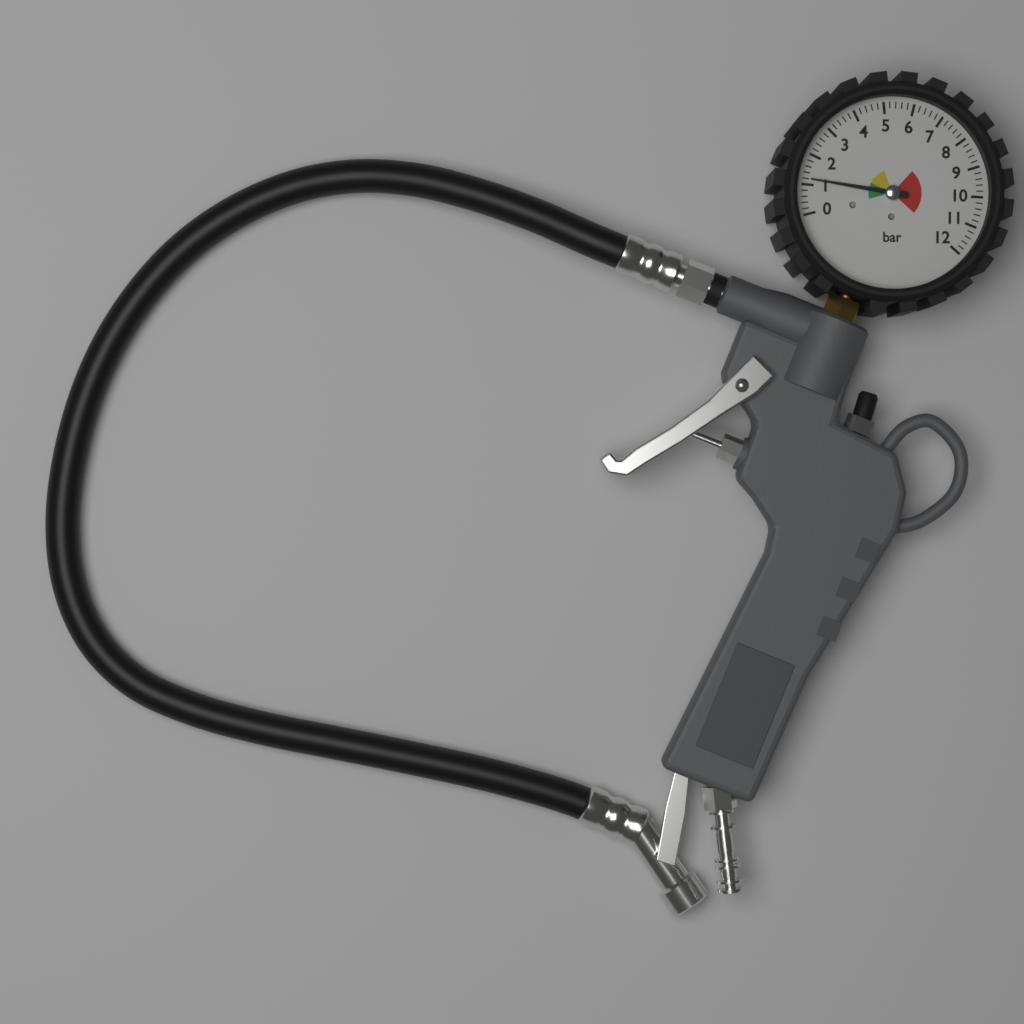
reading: 1.2 bar
